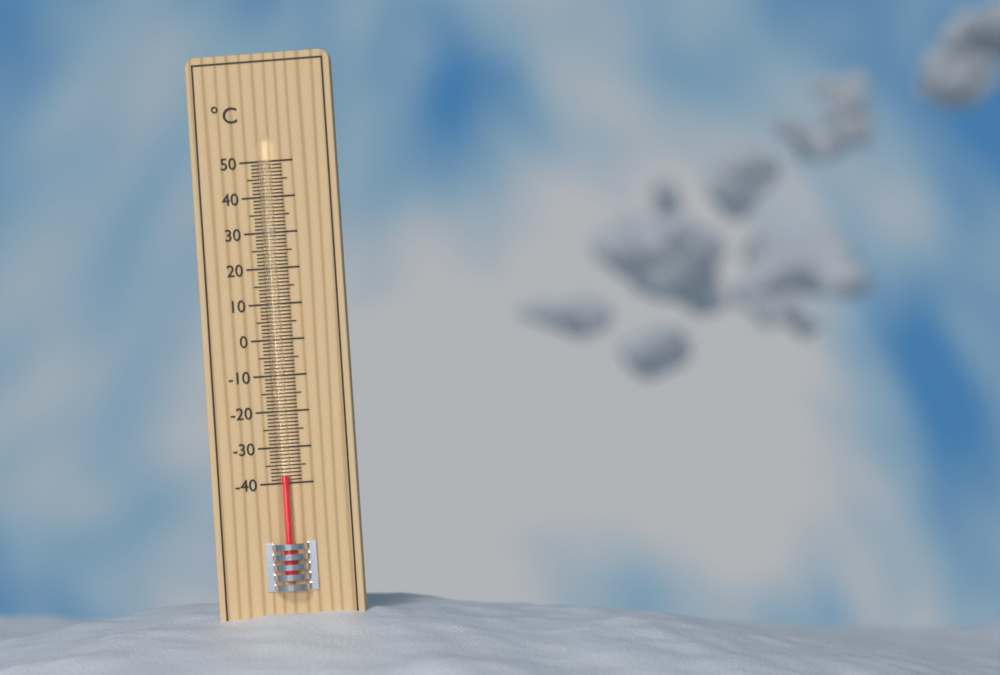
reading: -38 °C
